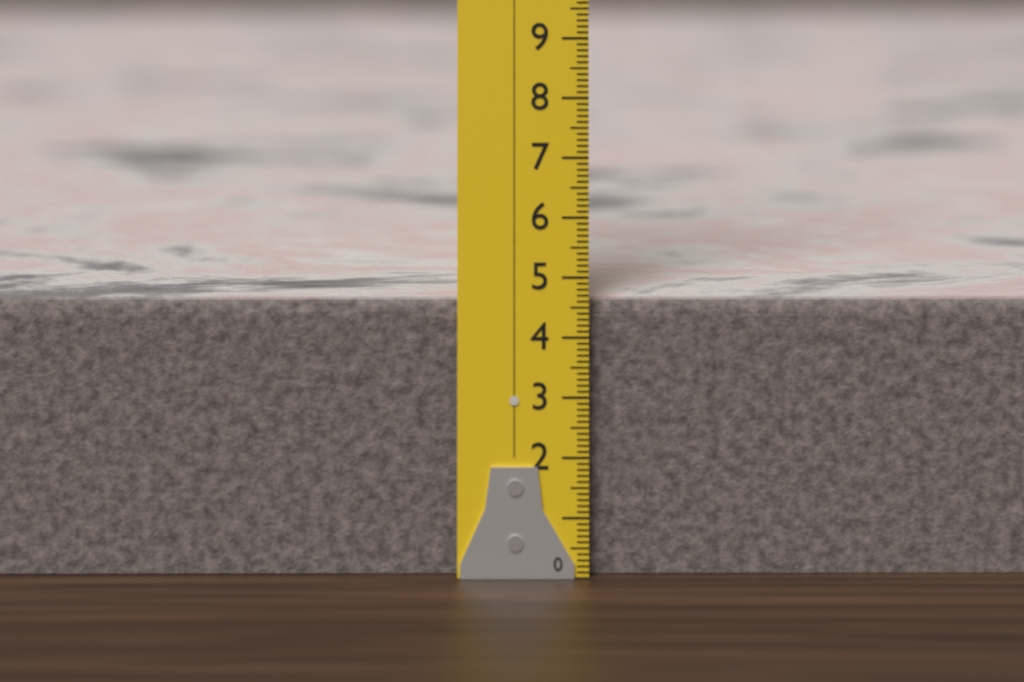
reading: 4.6 (no unit)
